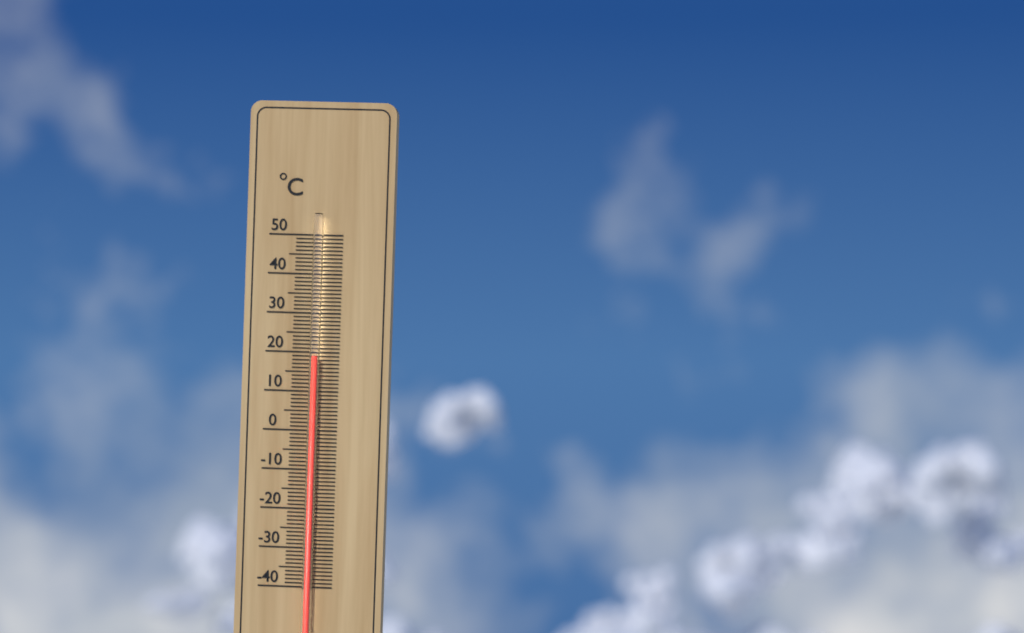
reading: 19 °C
